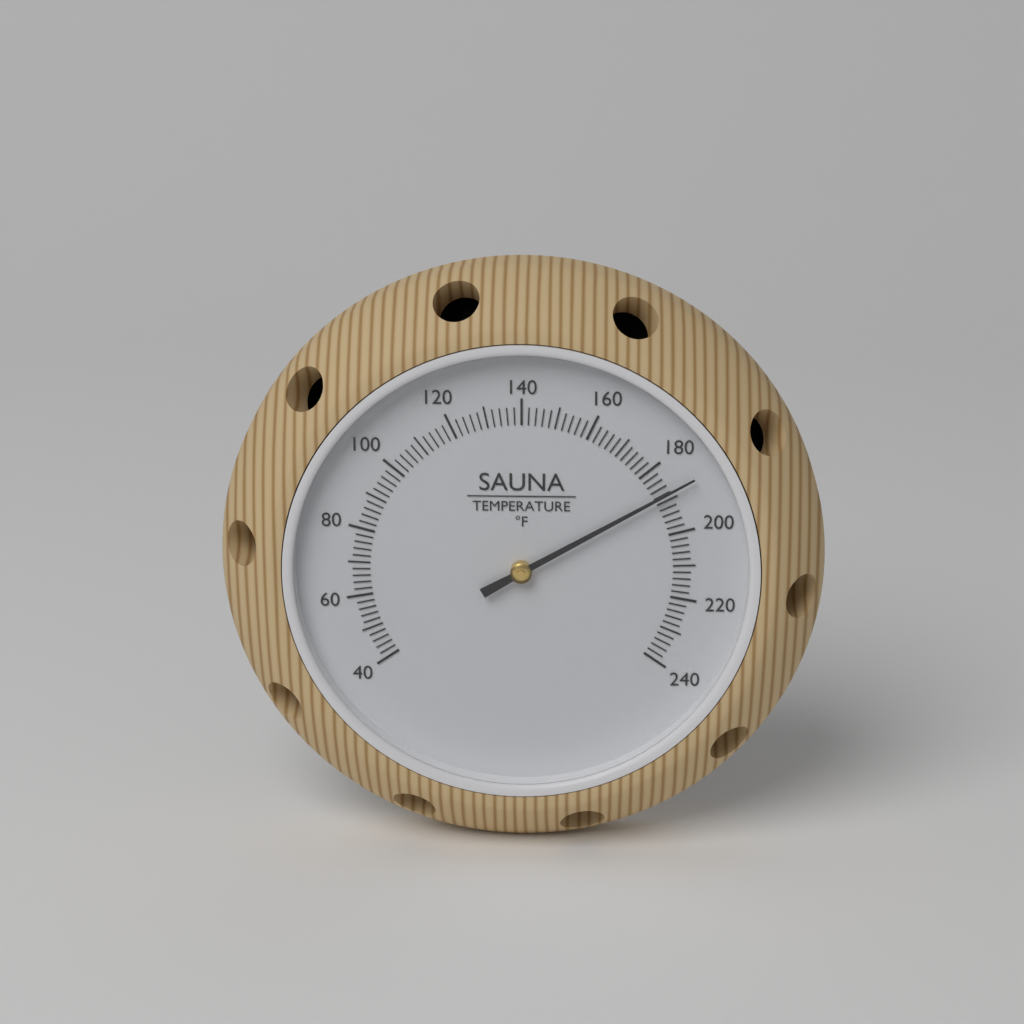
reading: 188 °F
